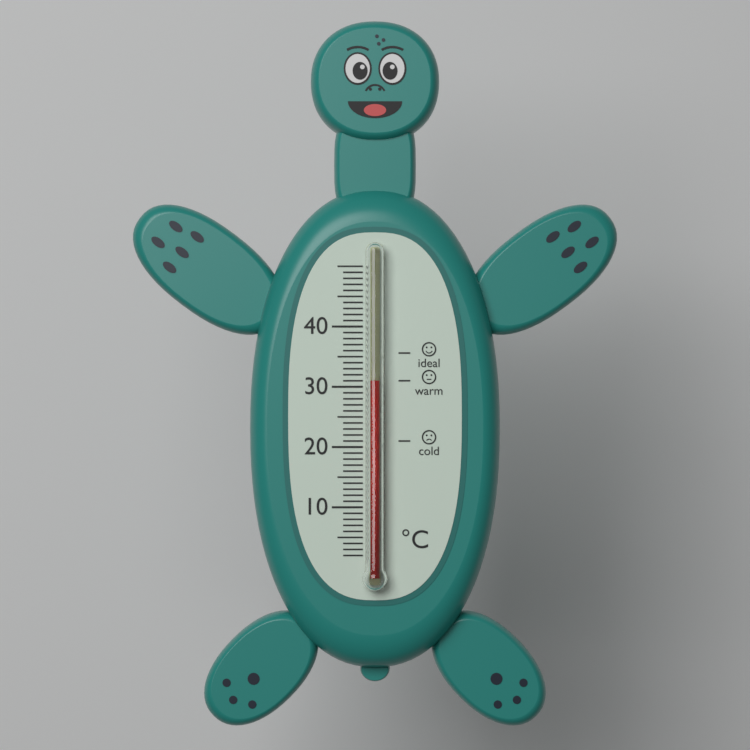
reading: 31 °C
